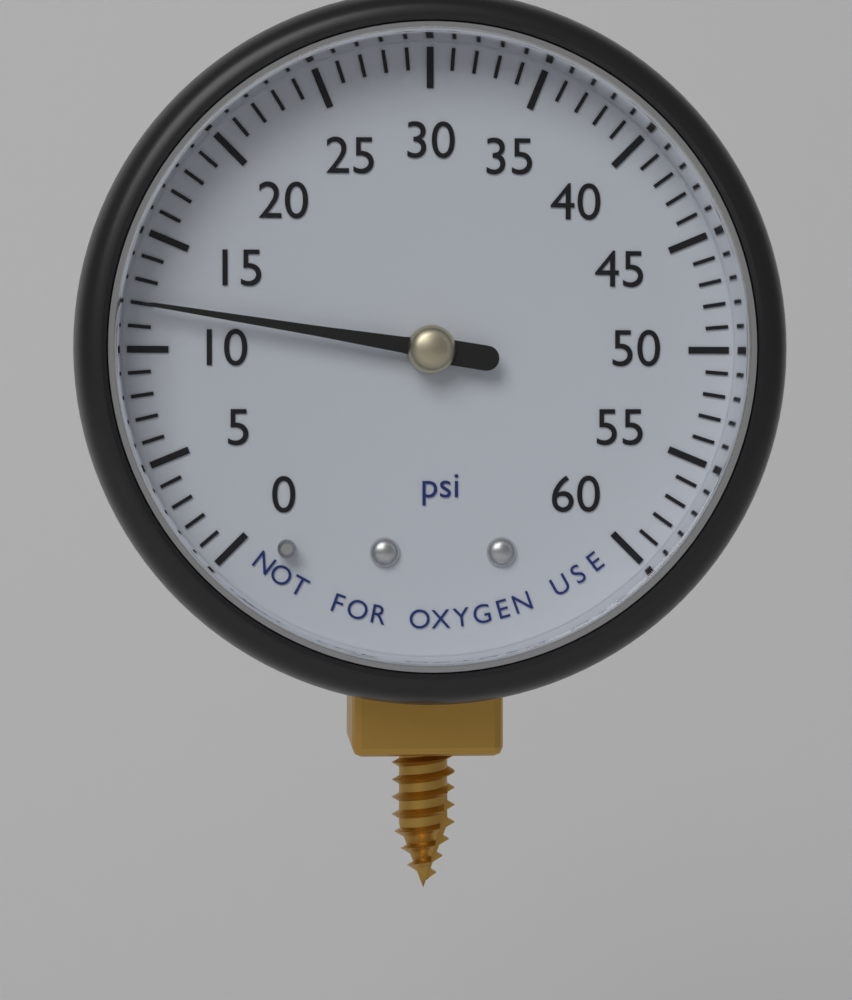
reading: 12 psi
